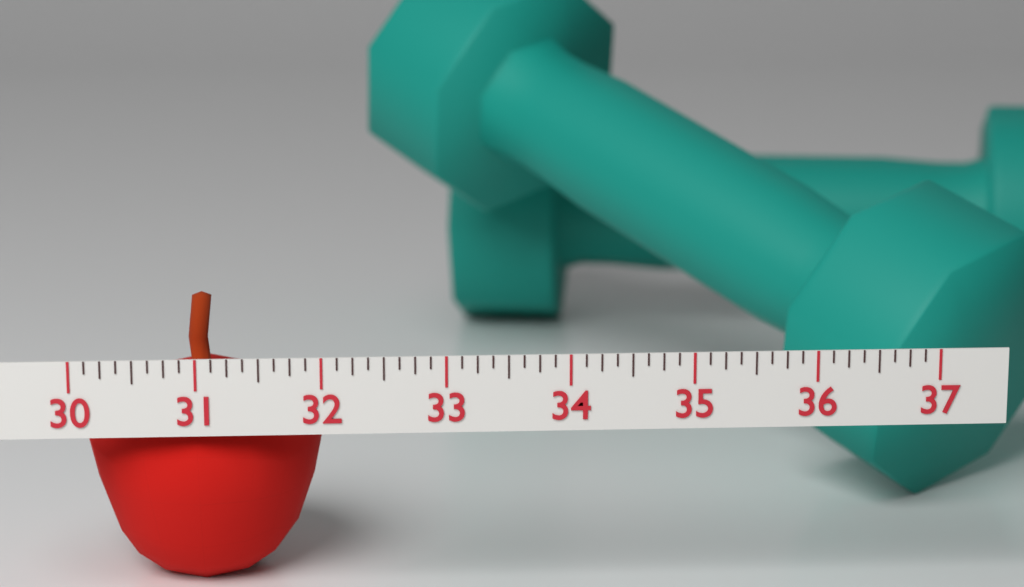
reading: 32.000 (no unit)
